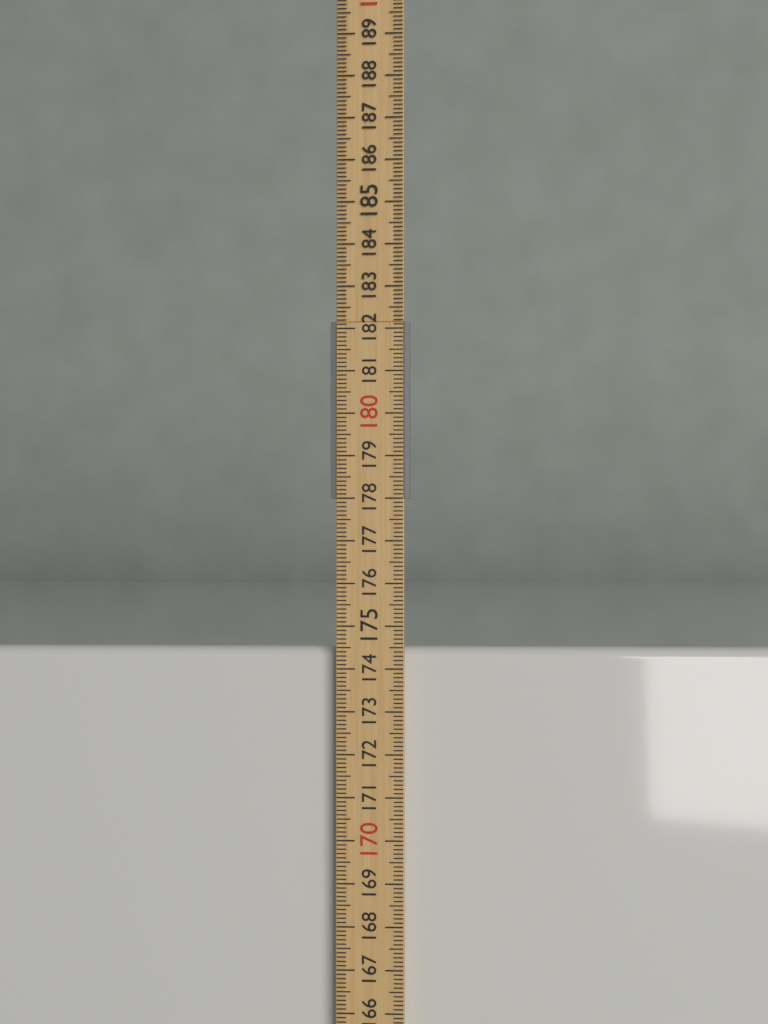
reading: 174.5 cm
